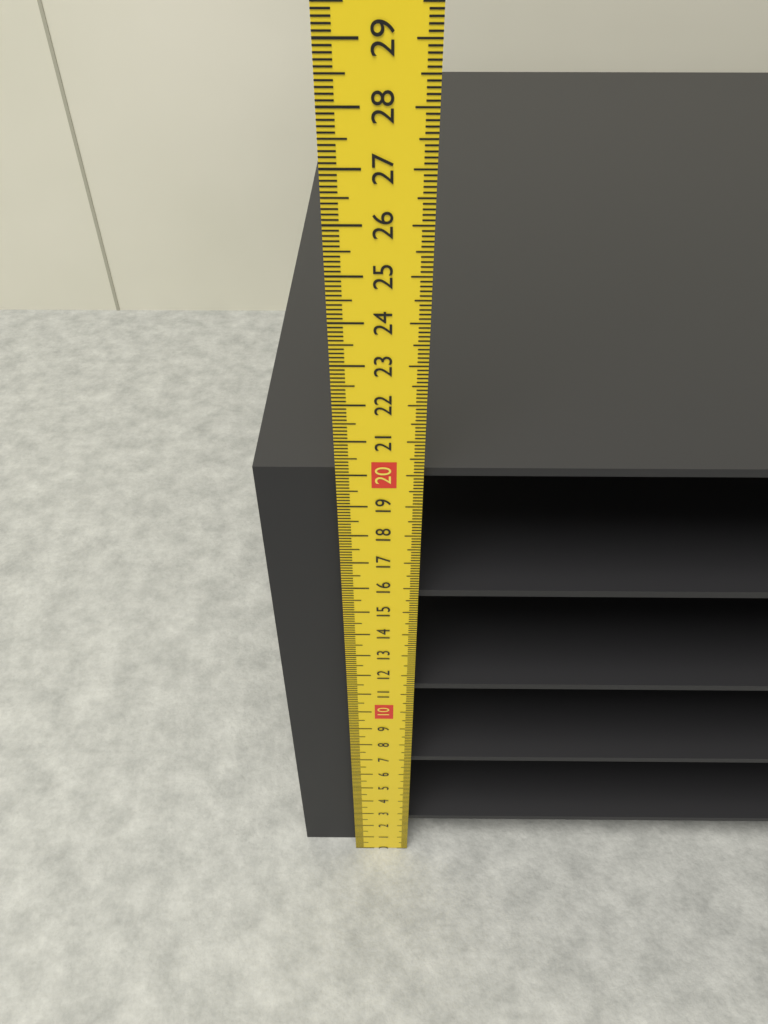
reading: 19.9 cm
